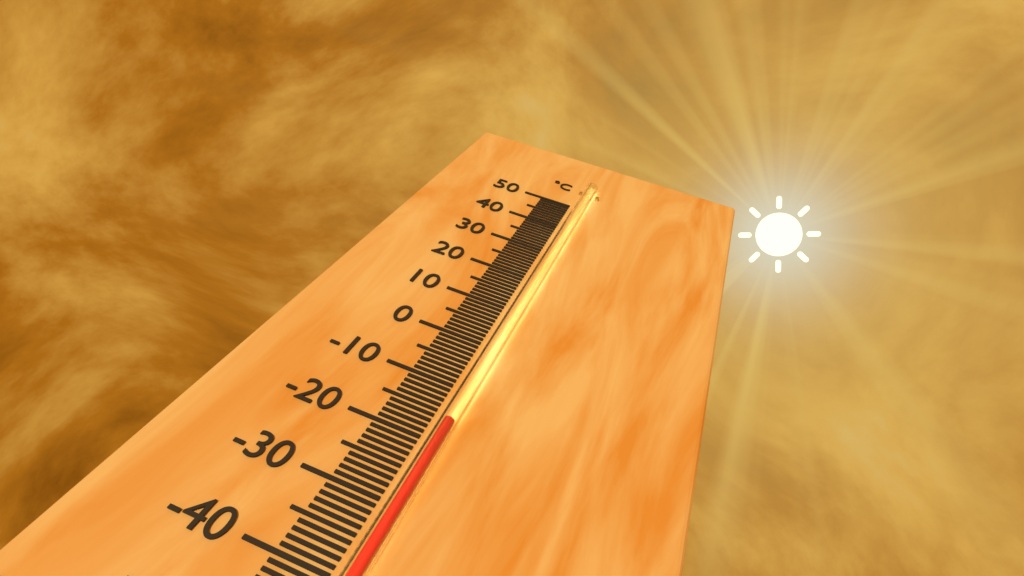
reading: -17 °C
